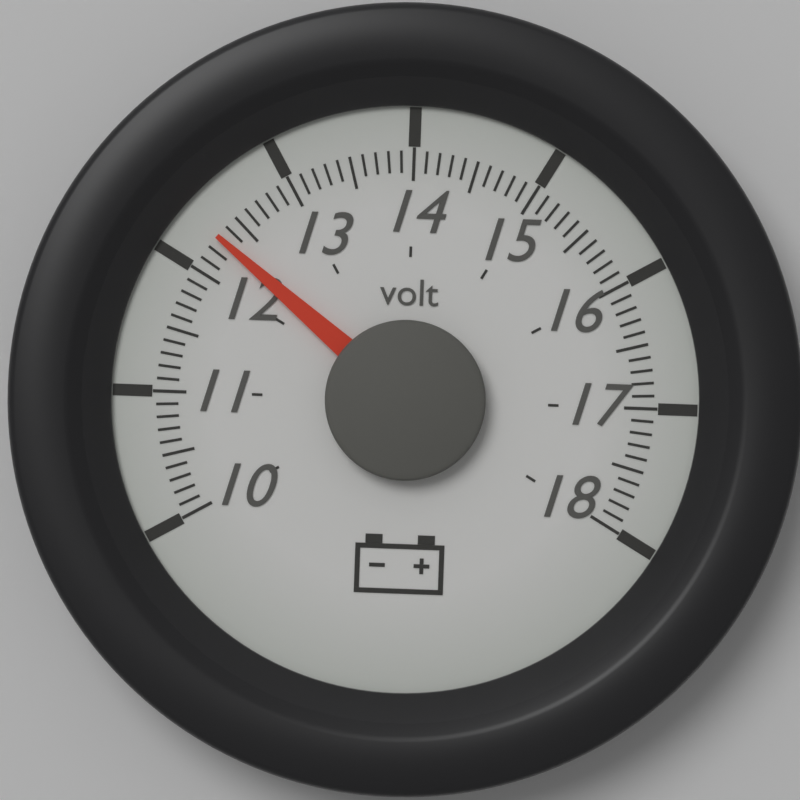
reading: 12.3 volt
